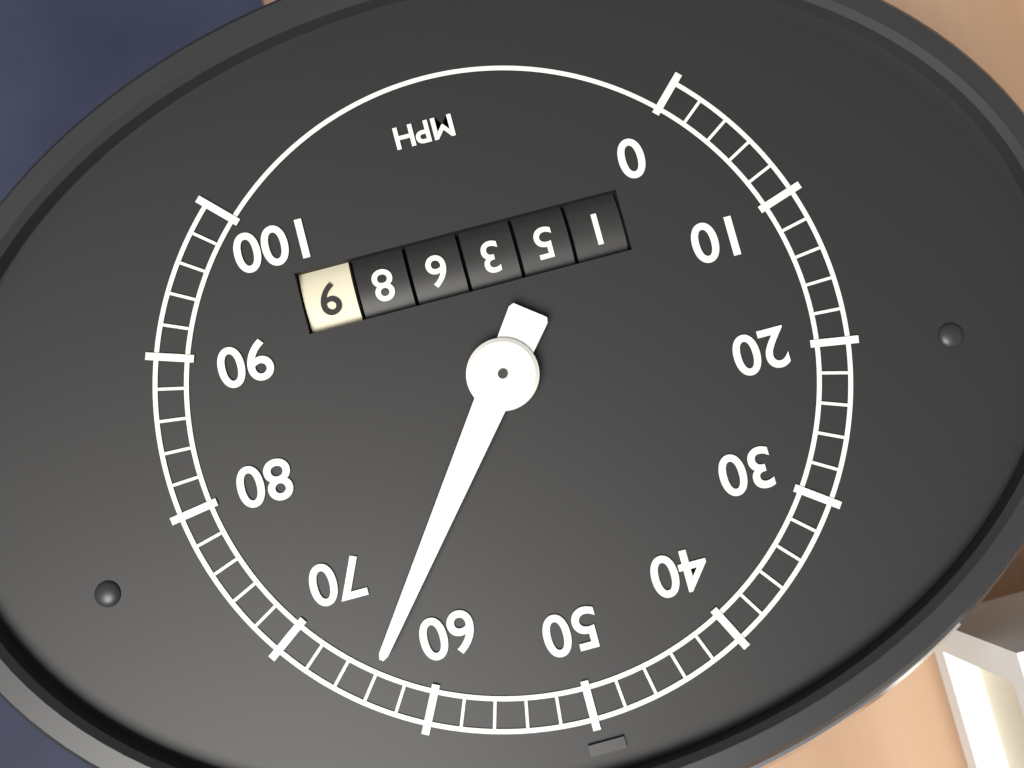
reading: 64 mph
